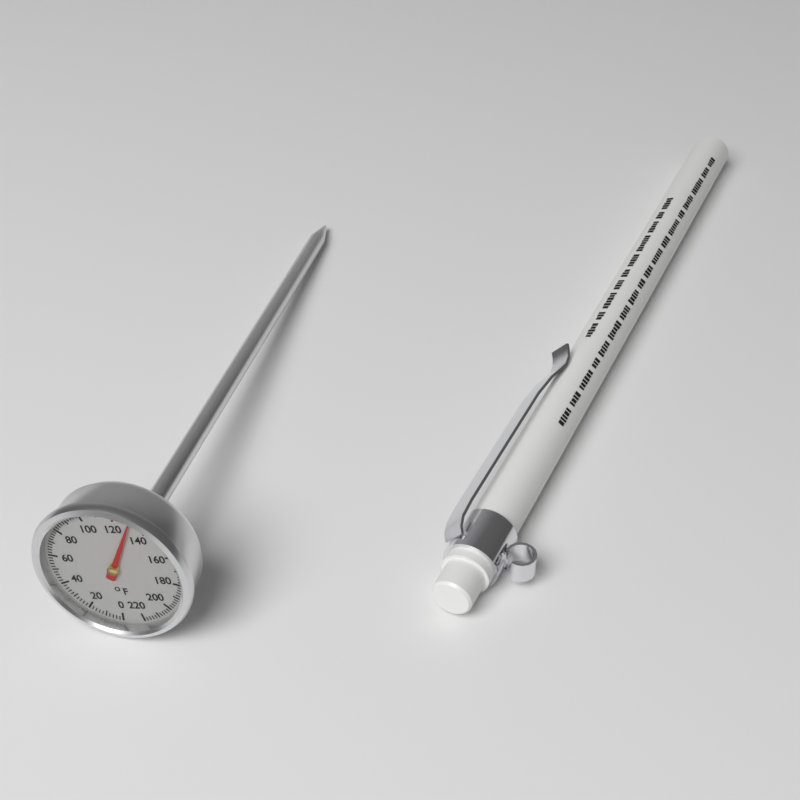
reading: 130 °F
